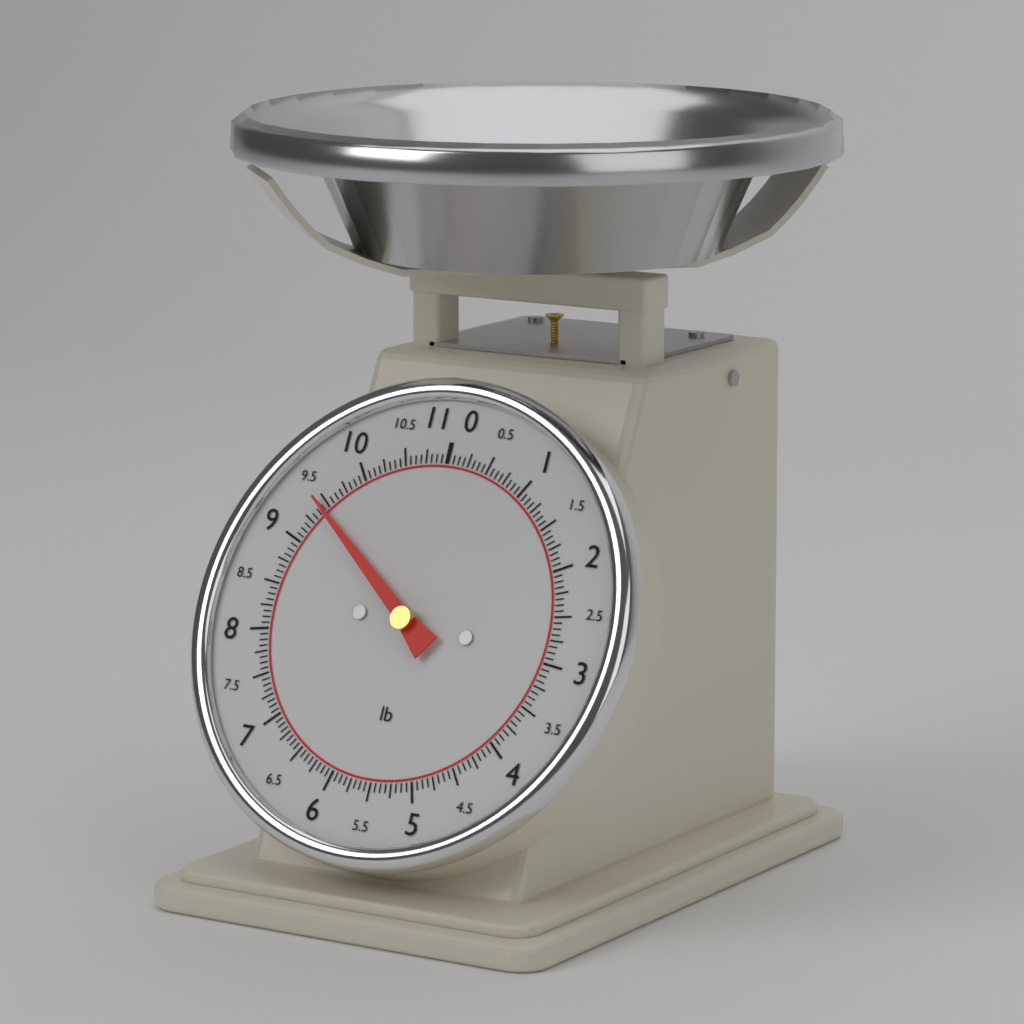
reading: 9.4375 lb
